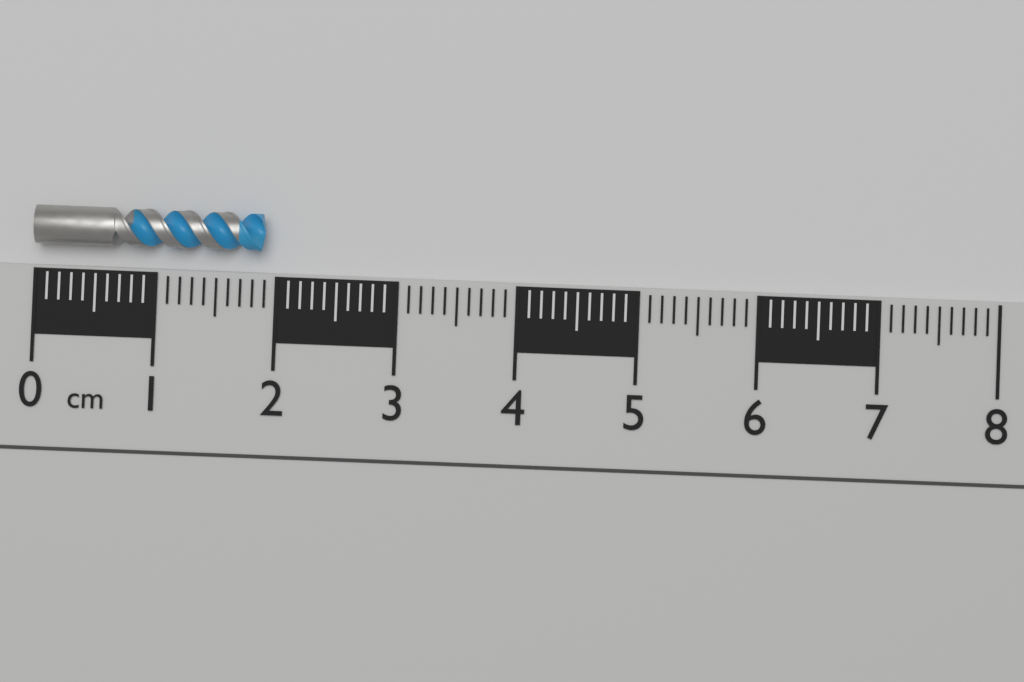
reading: 1.9 cm
